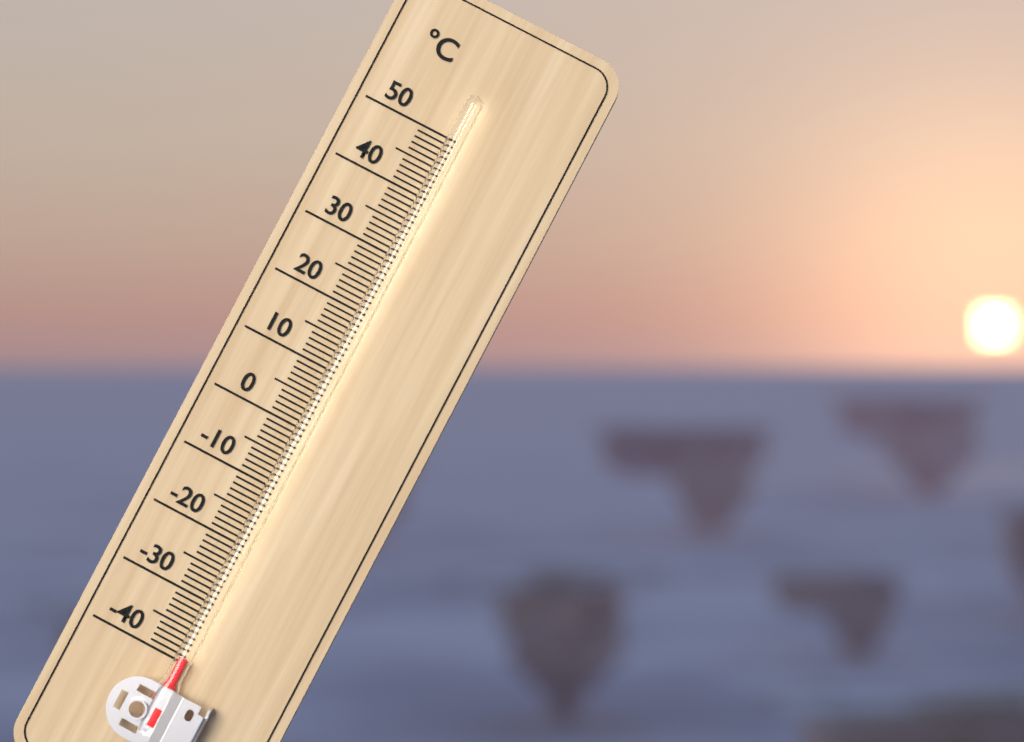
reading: -39 °C
